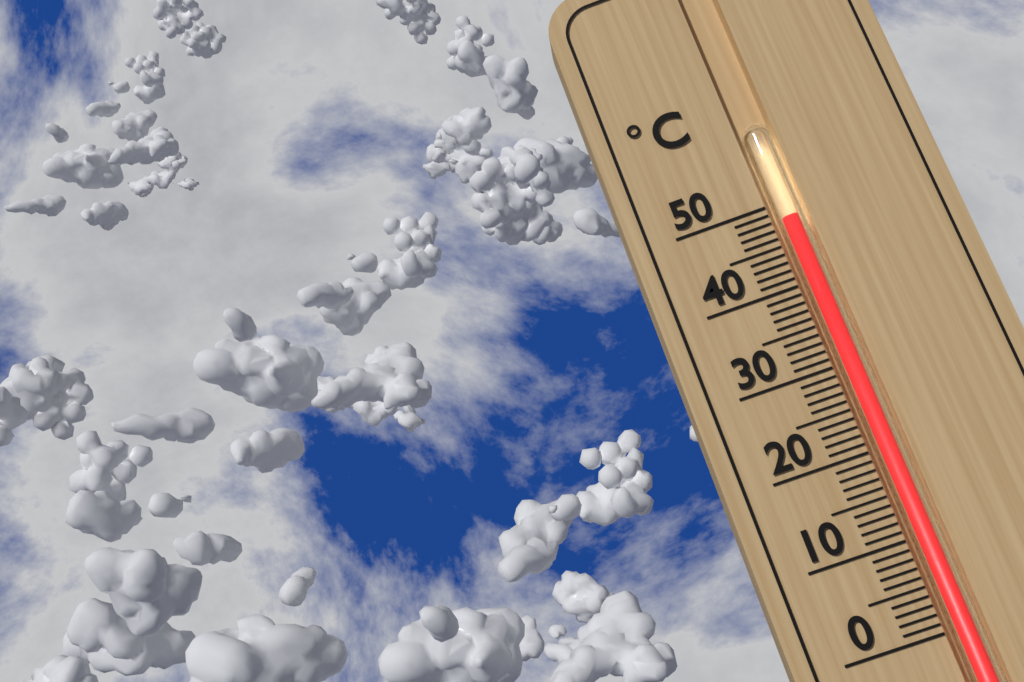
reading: 48 °C
